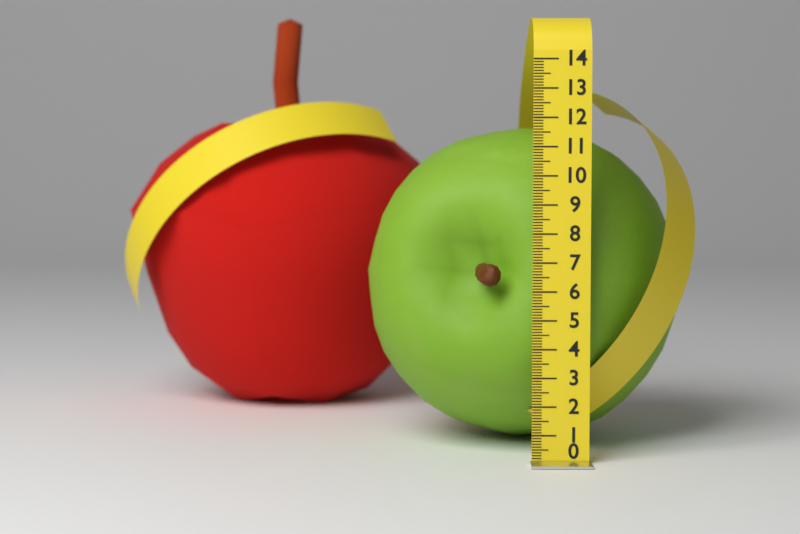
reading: 11.6 (no unit)
